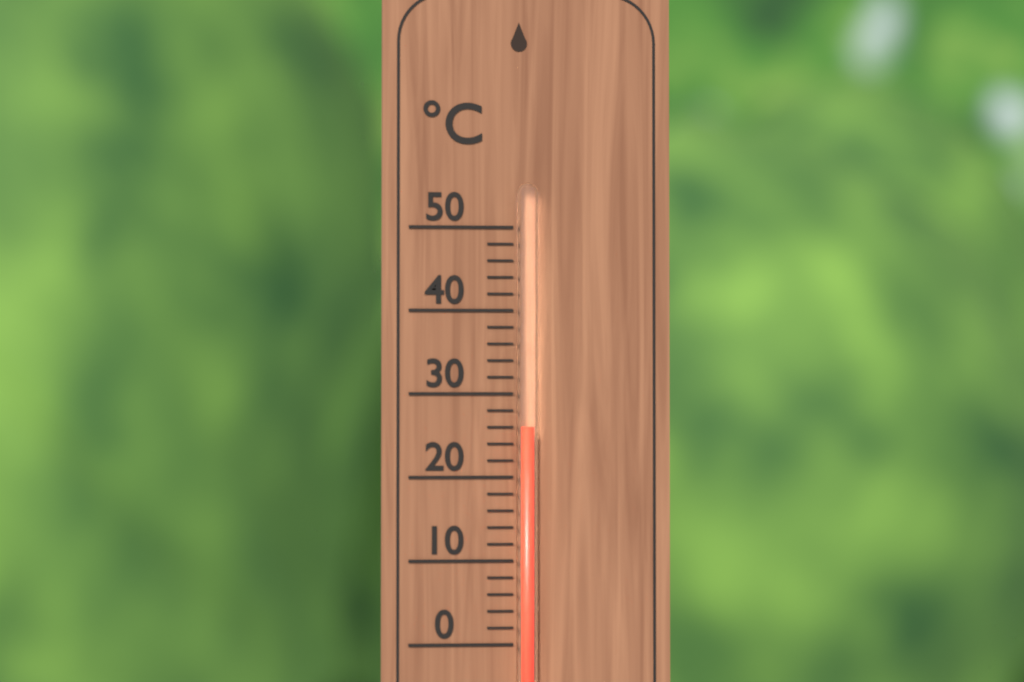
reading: 26 °C
